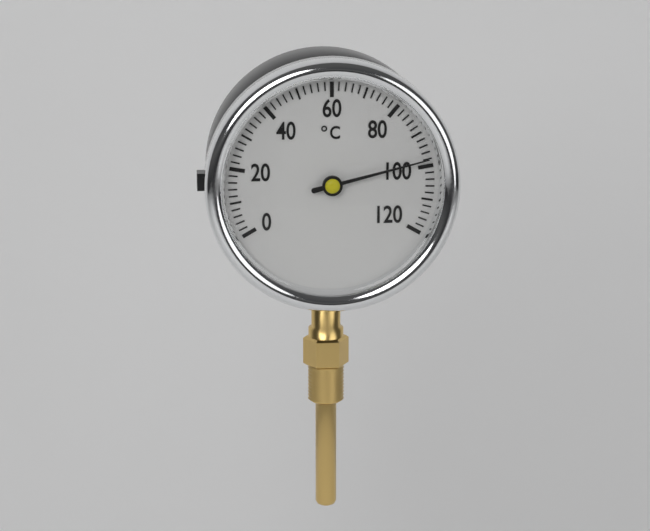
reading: 98 °C
